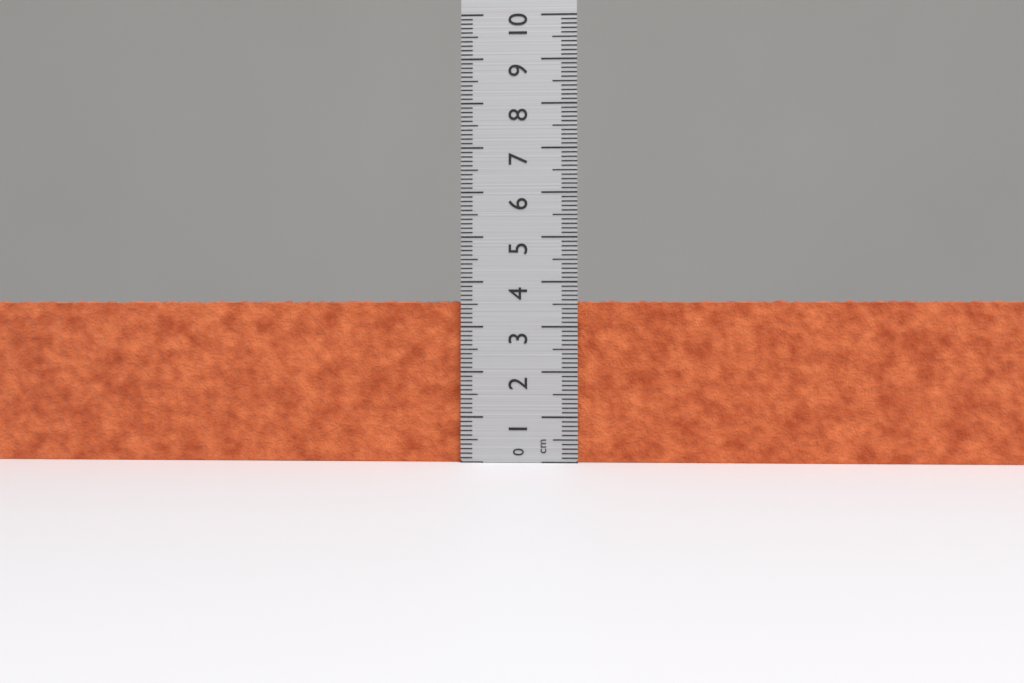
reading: 3.6 cm
